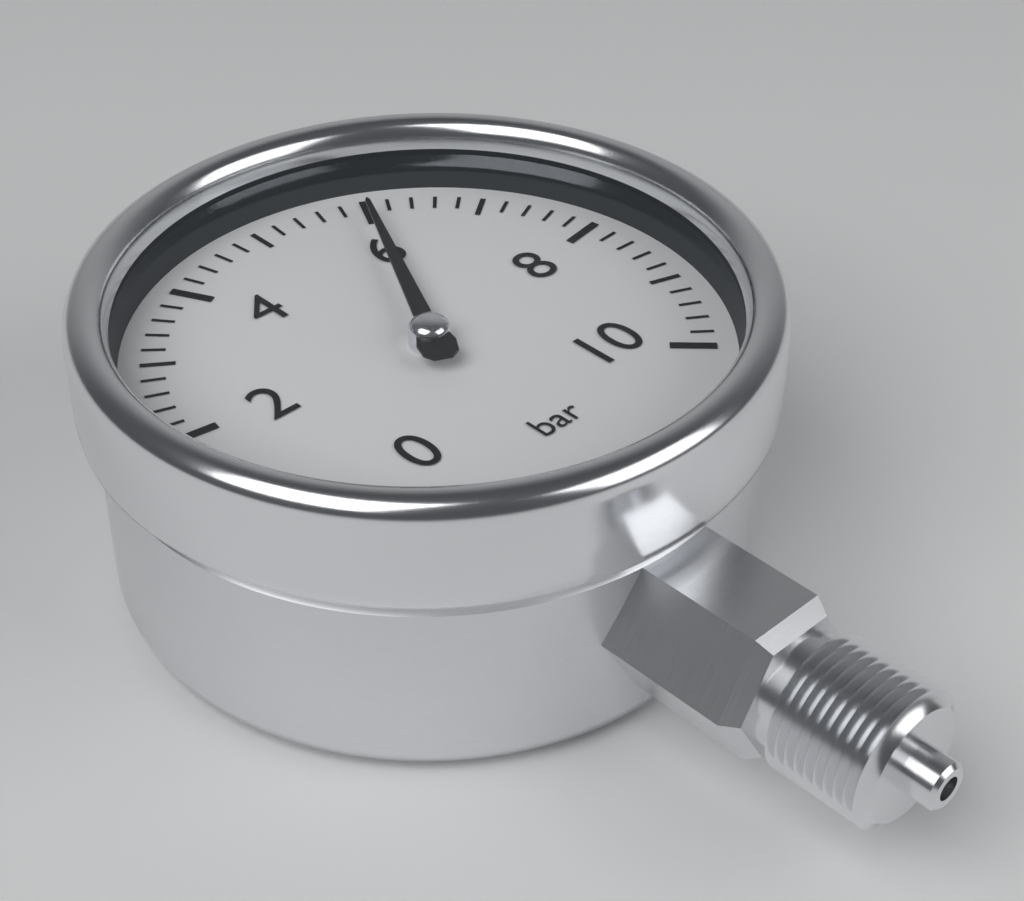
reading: 6.0 bar
